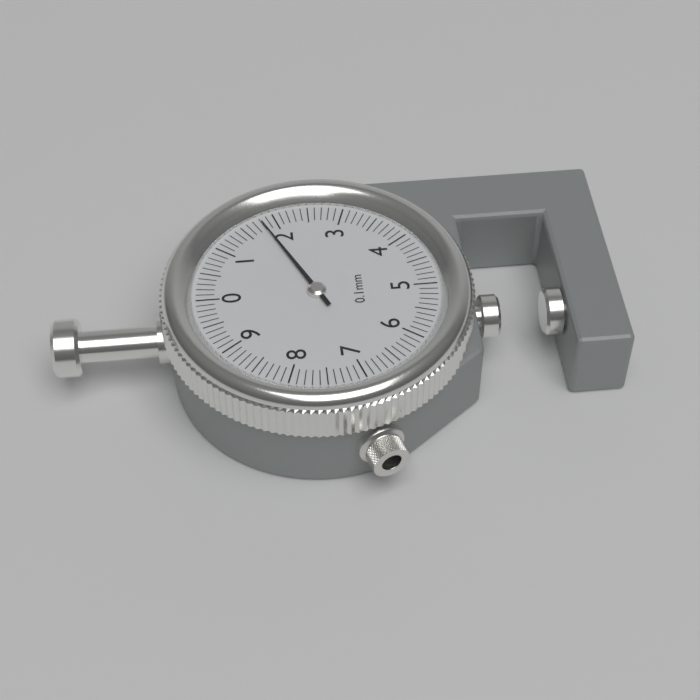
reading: 1.8 mm
